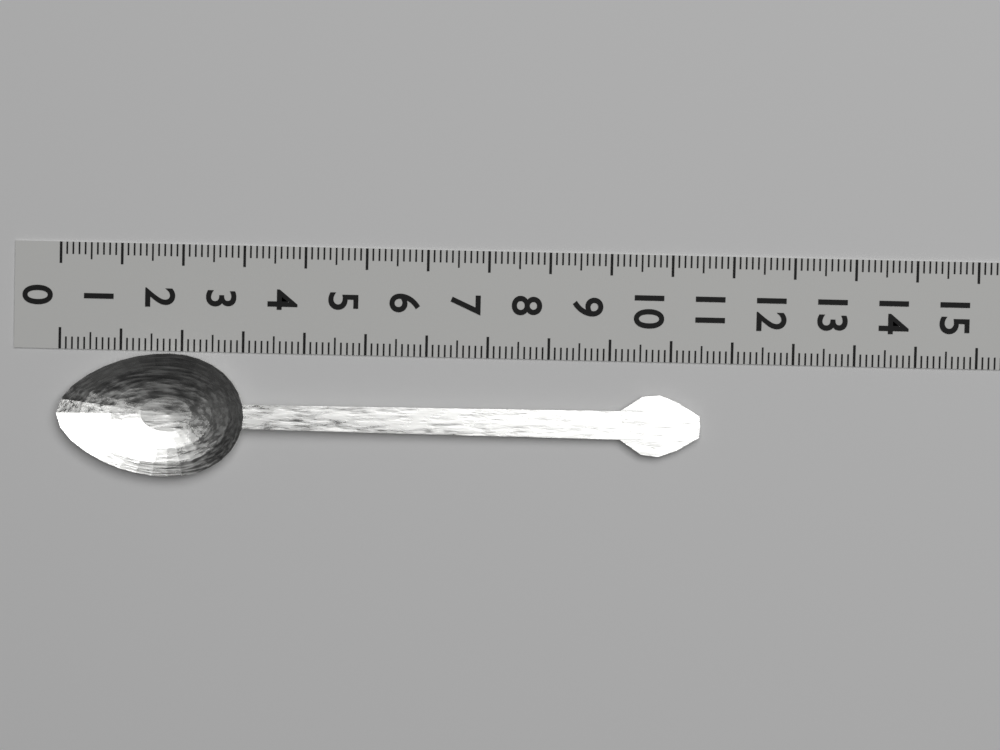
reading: 10.5 (no unit)
